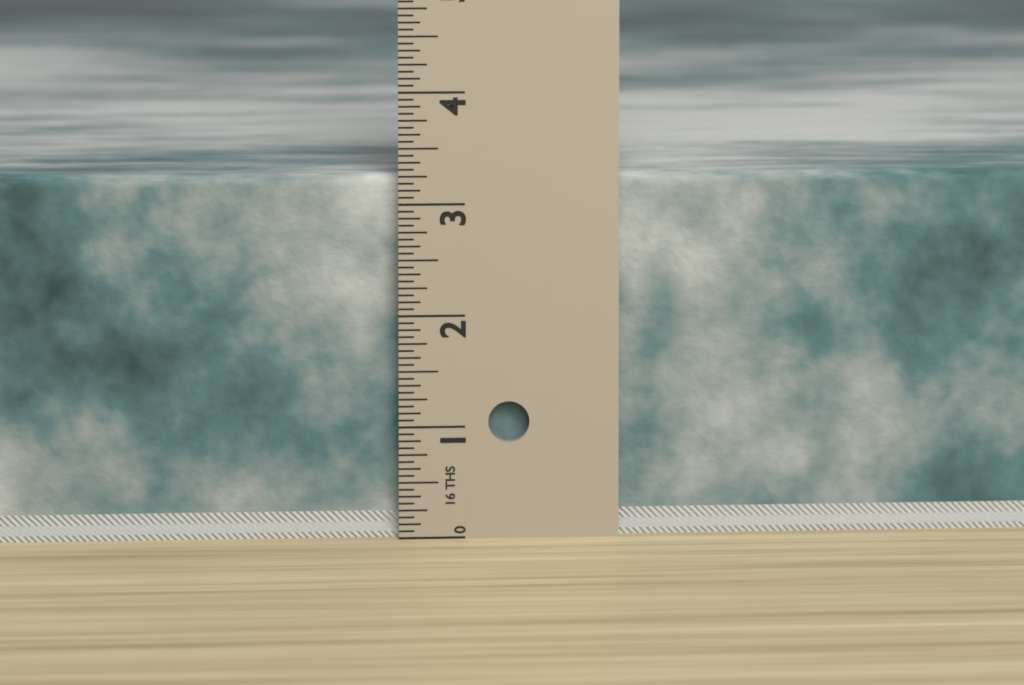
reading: 3.2500 in
